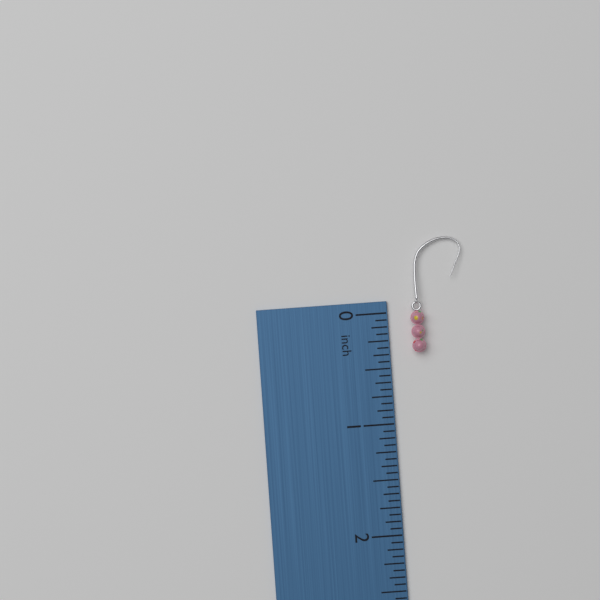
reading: 0.3750 inch
